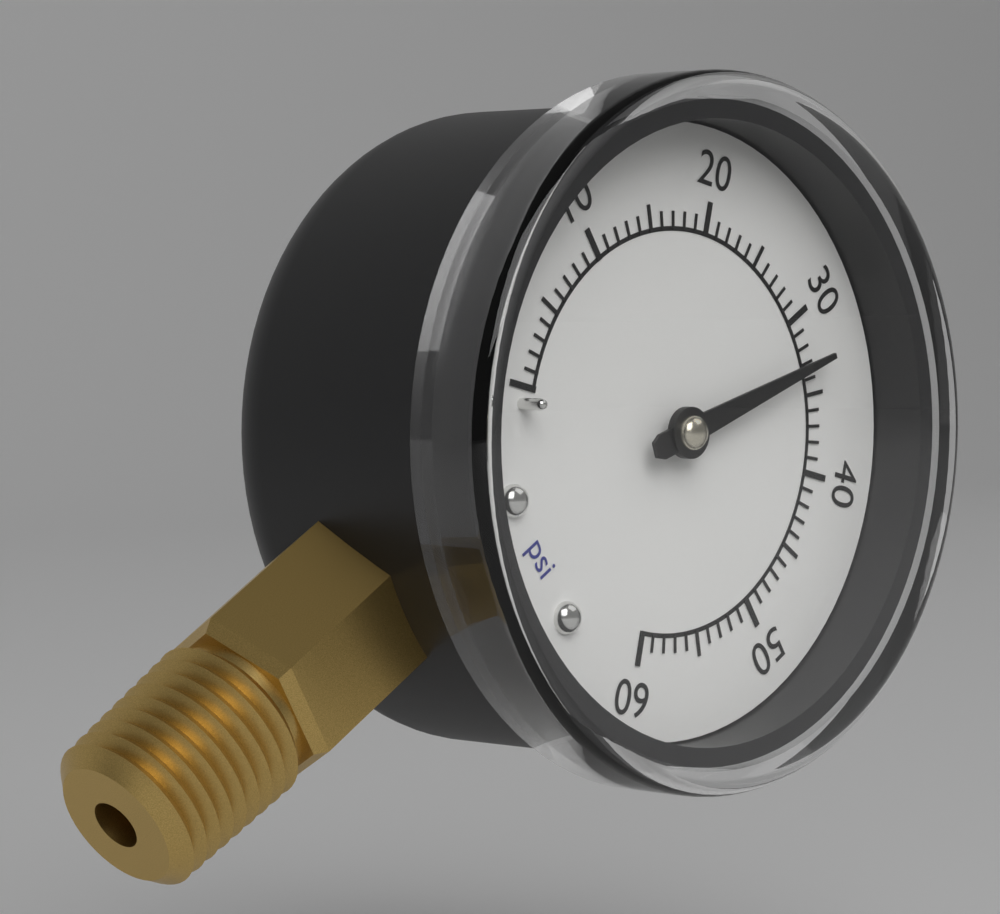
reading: 33 psi
